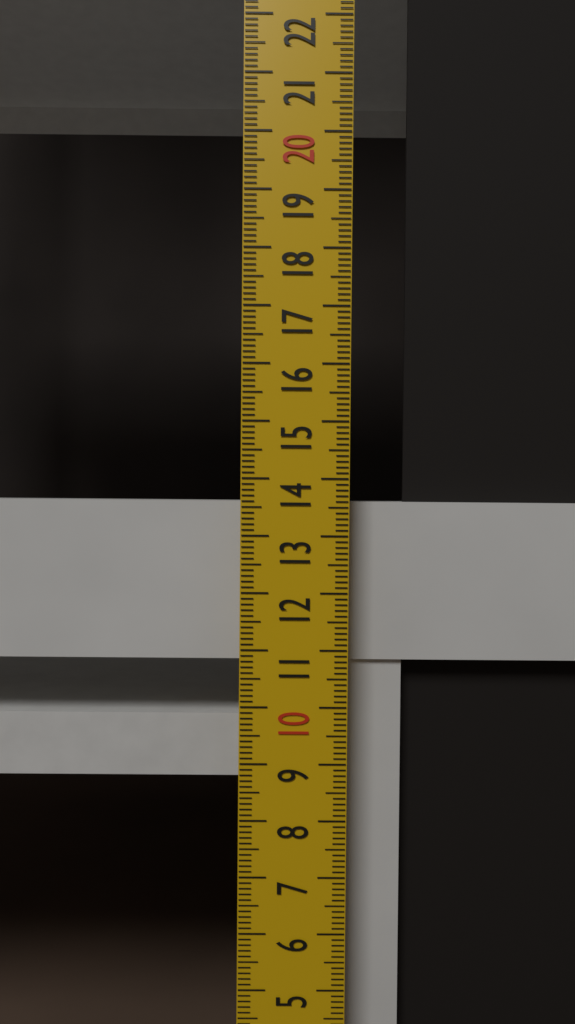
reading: 13.6 cm
